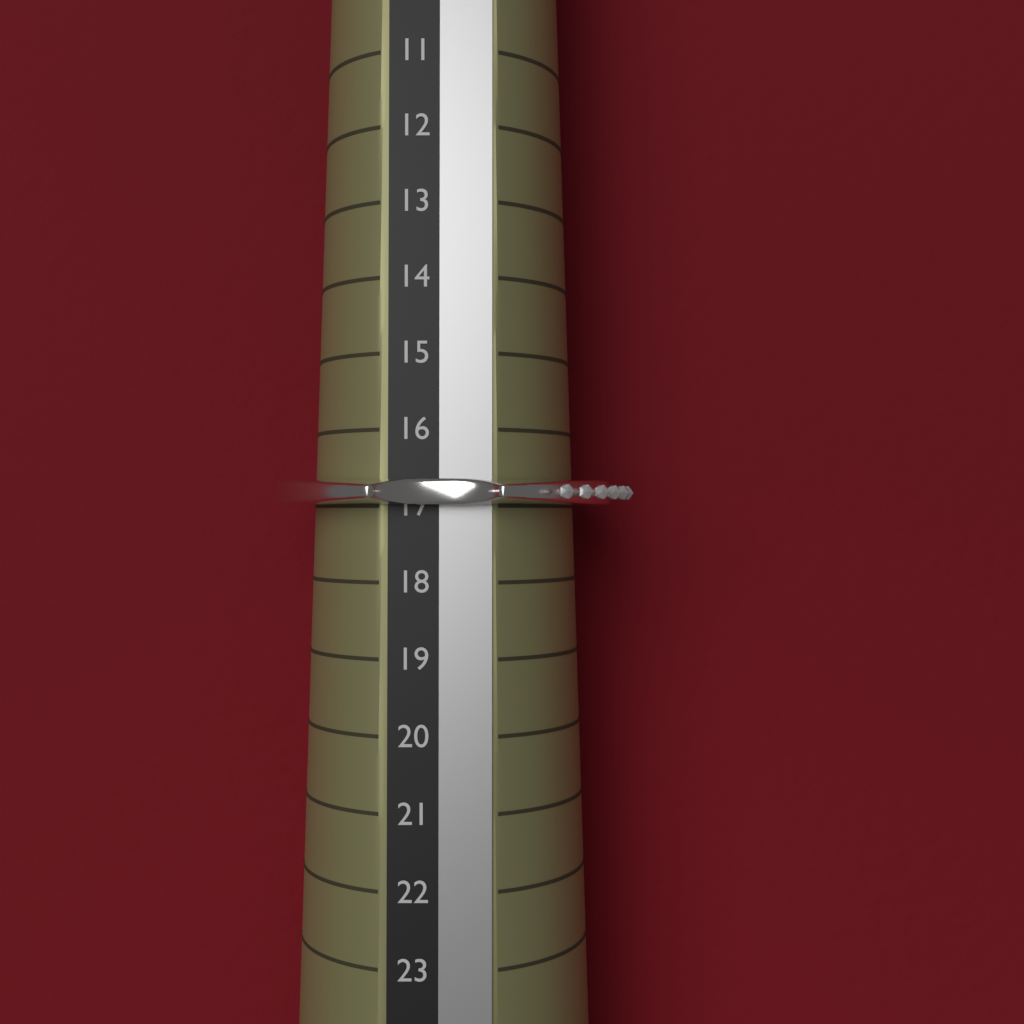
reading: 17 (no unit)
